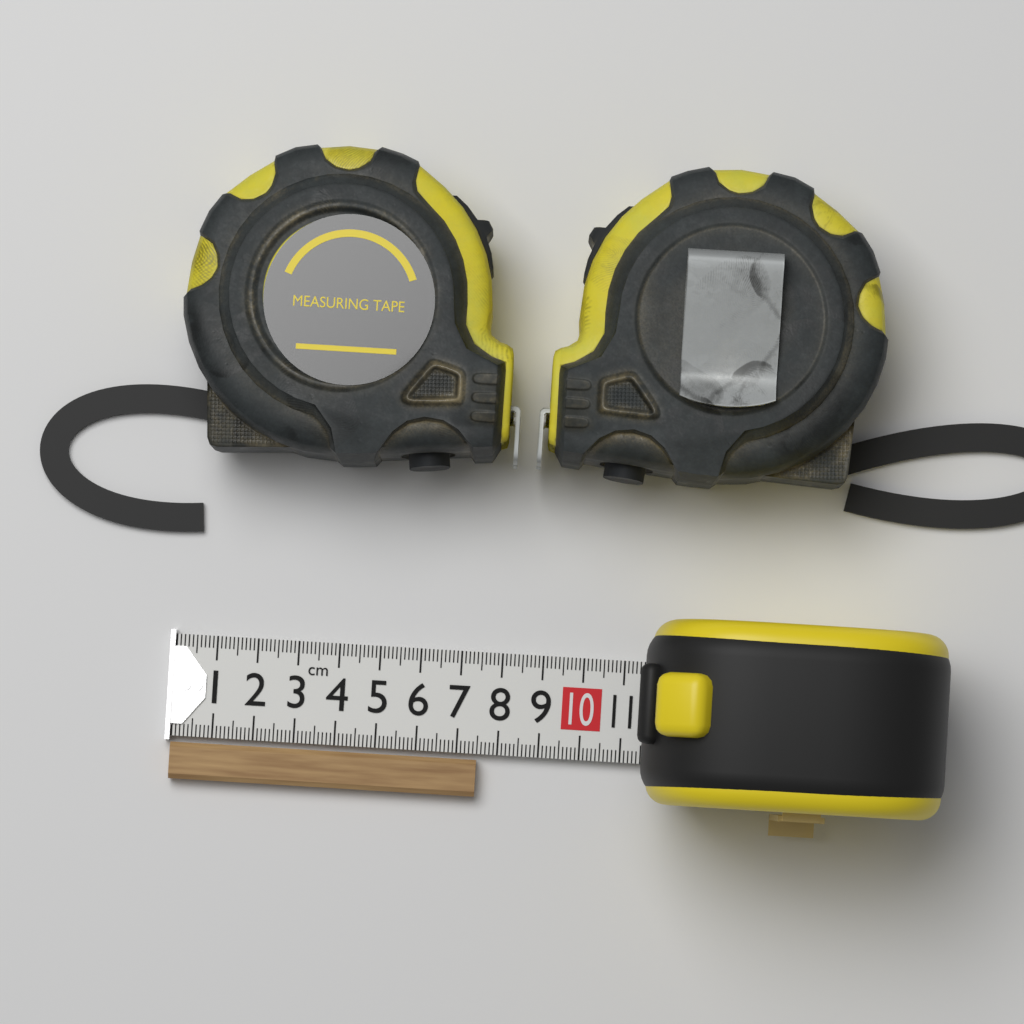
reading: 7.5 cm
